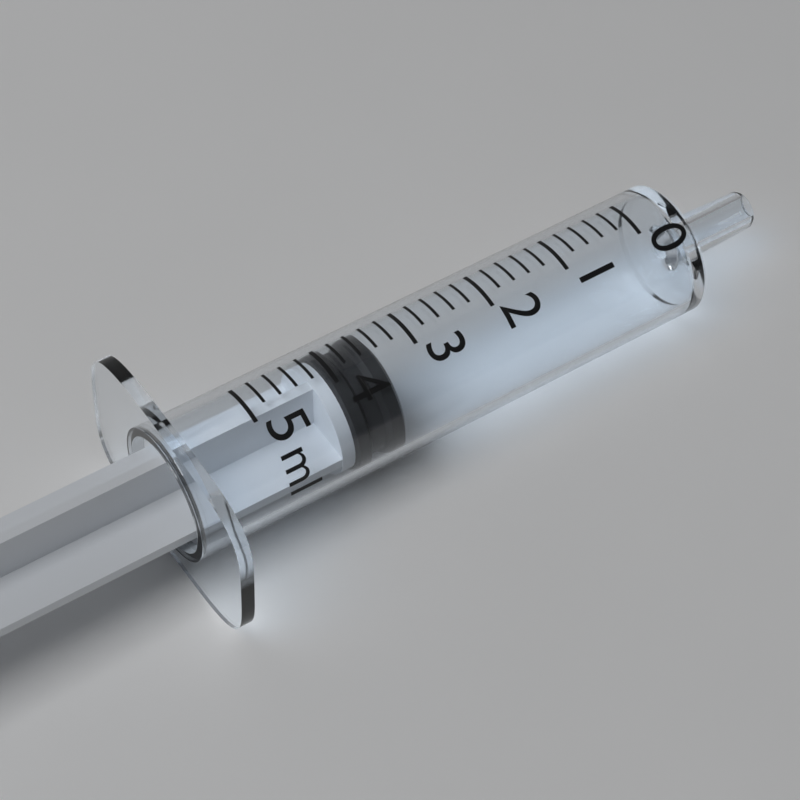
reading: 3.4 ml
